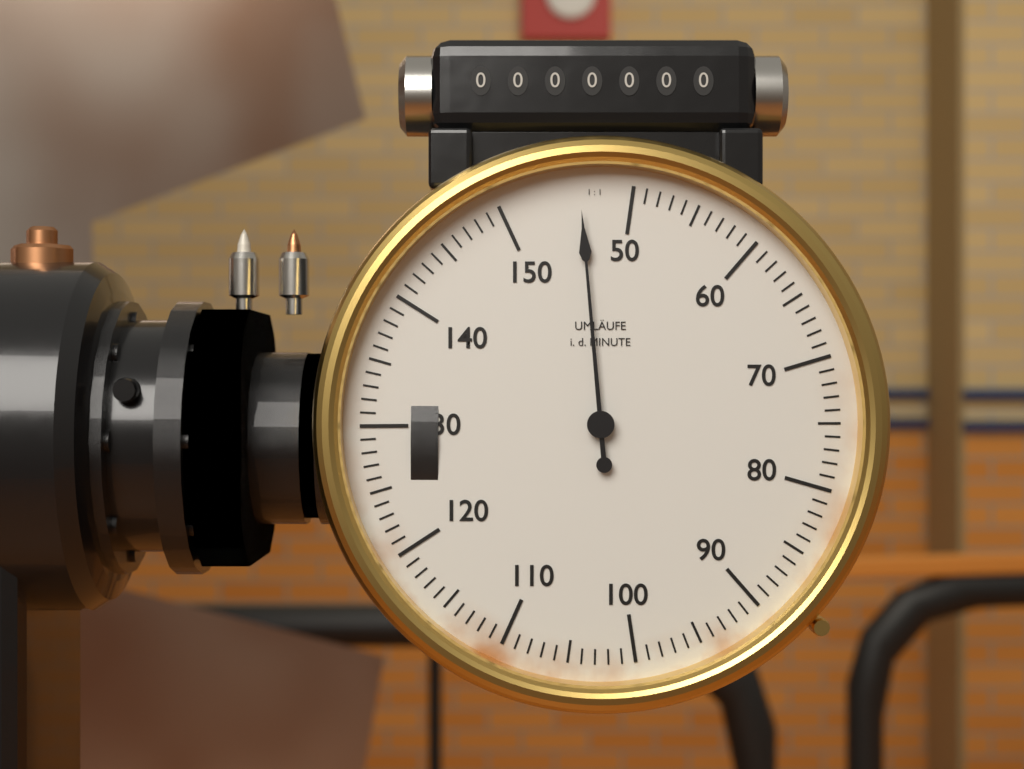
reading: 46 rpm
